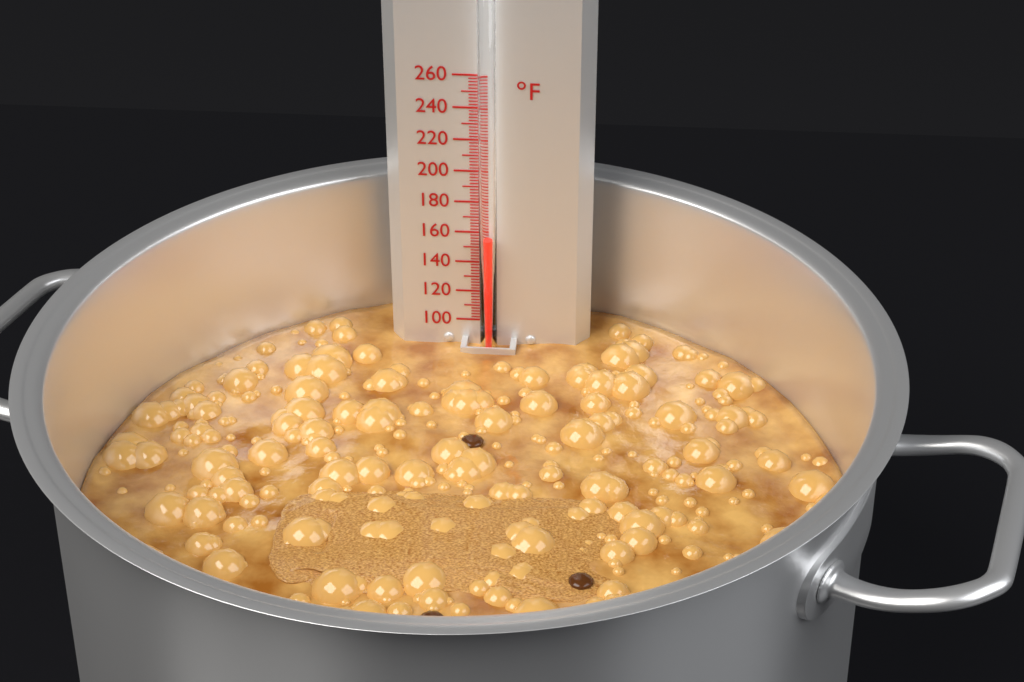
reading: 158 °F
